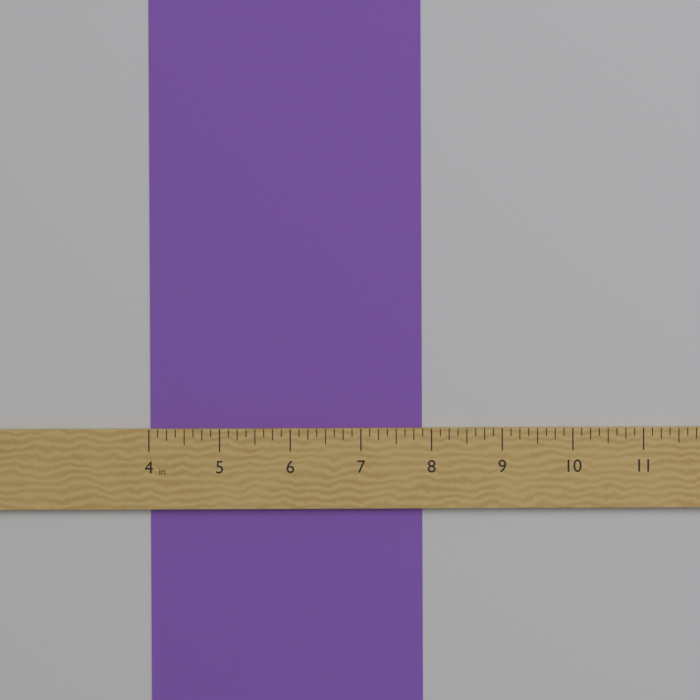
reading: 7.875 in
